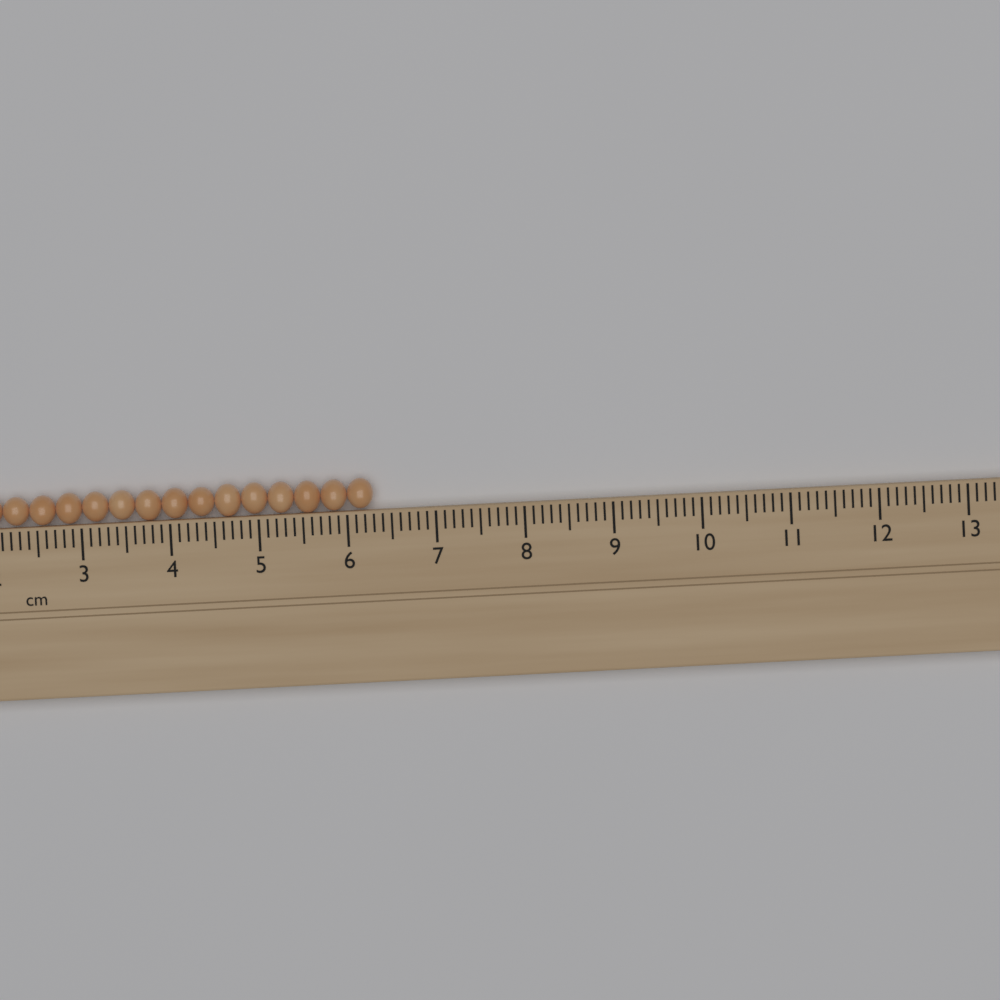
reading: 6.3 cm
